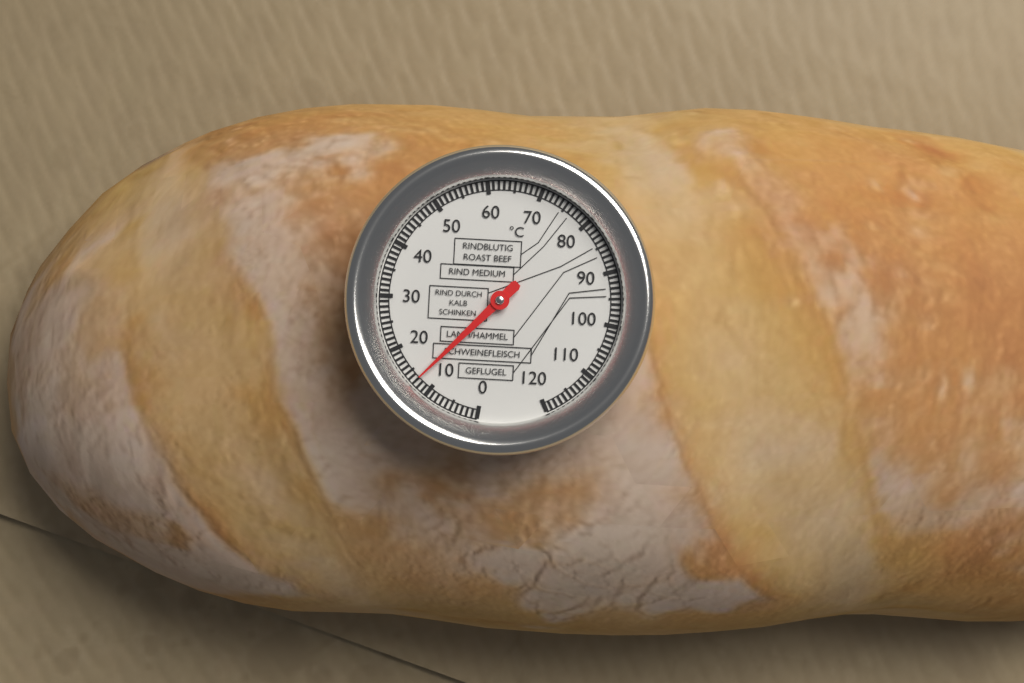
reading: 13 °C
